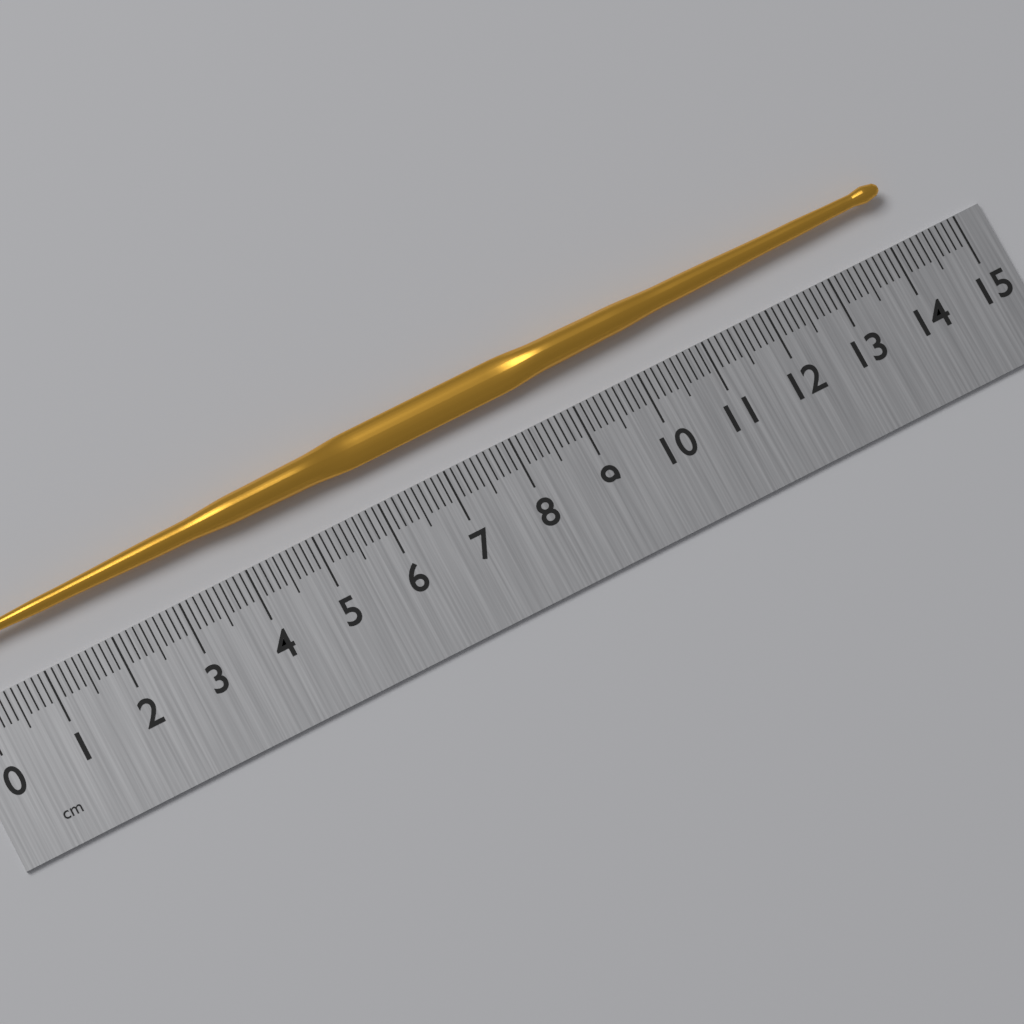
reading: 14.2 cm
